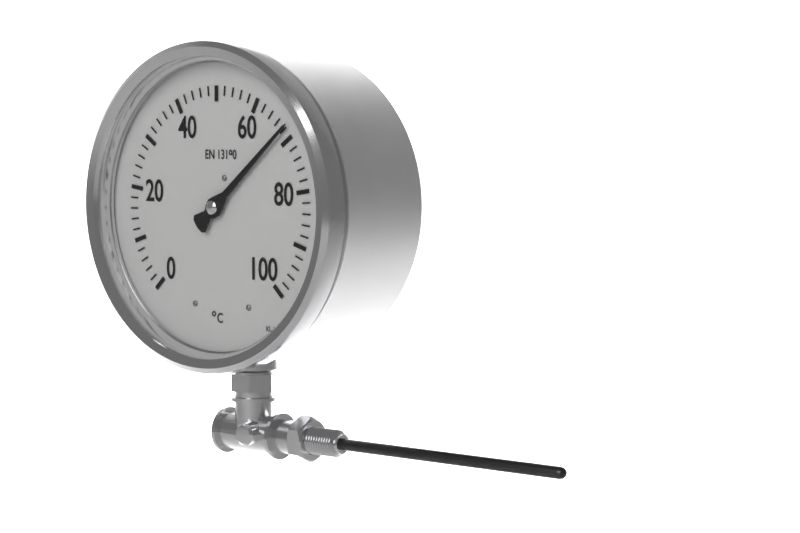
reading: 68 °C
